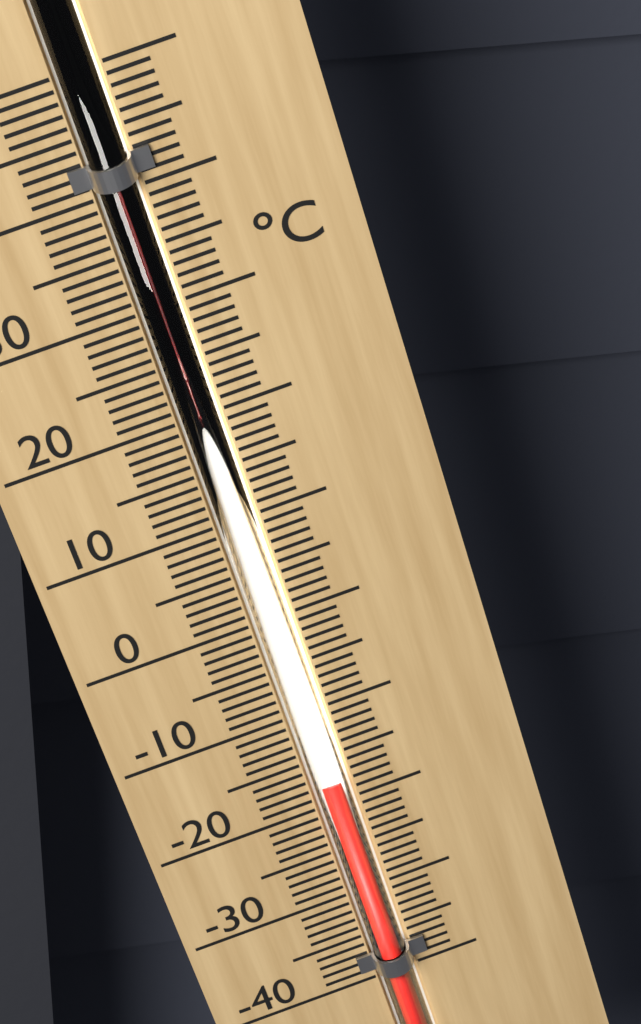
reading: -17 °C
